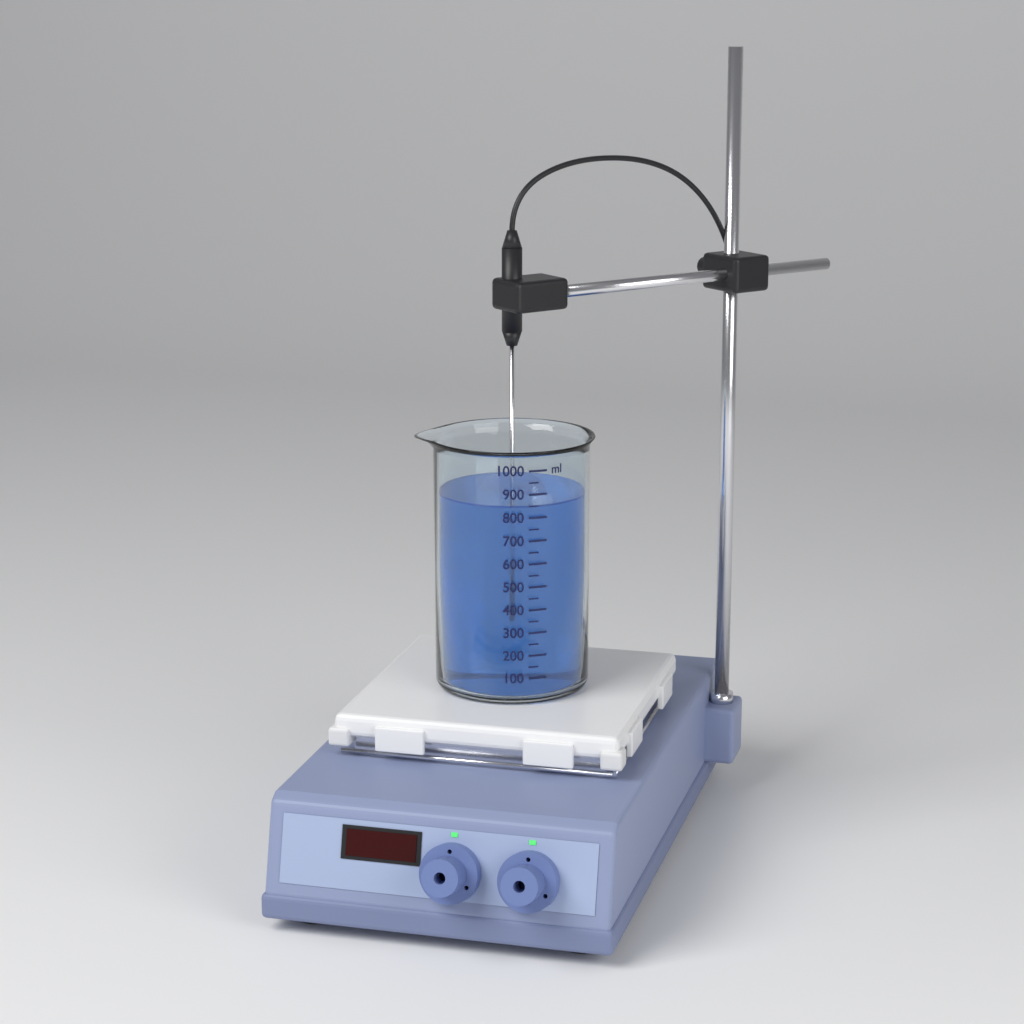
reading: 850 ml
